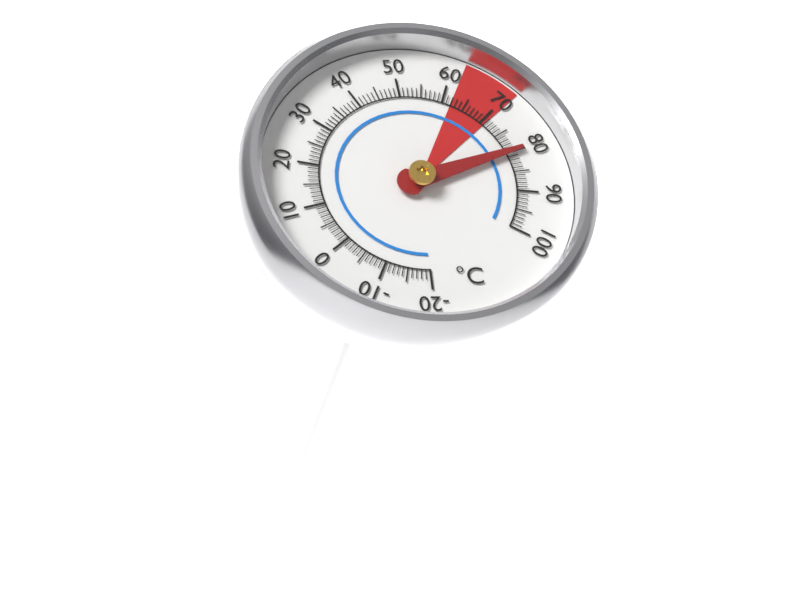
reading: 80 °C
